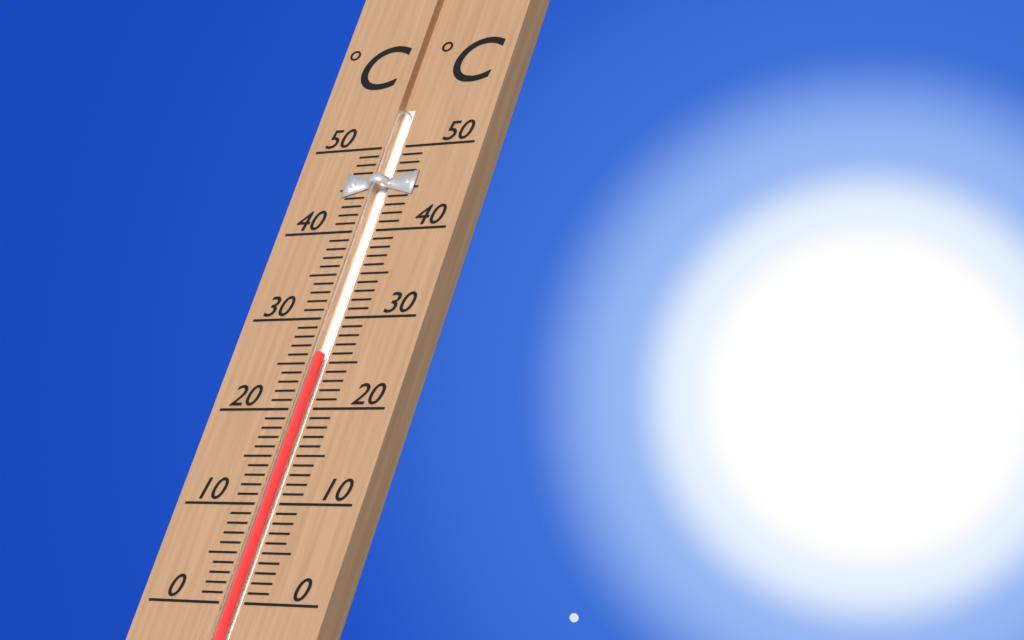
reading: 26 °C
